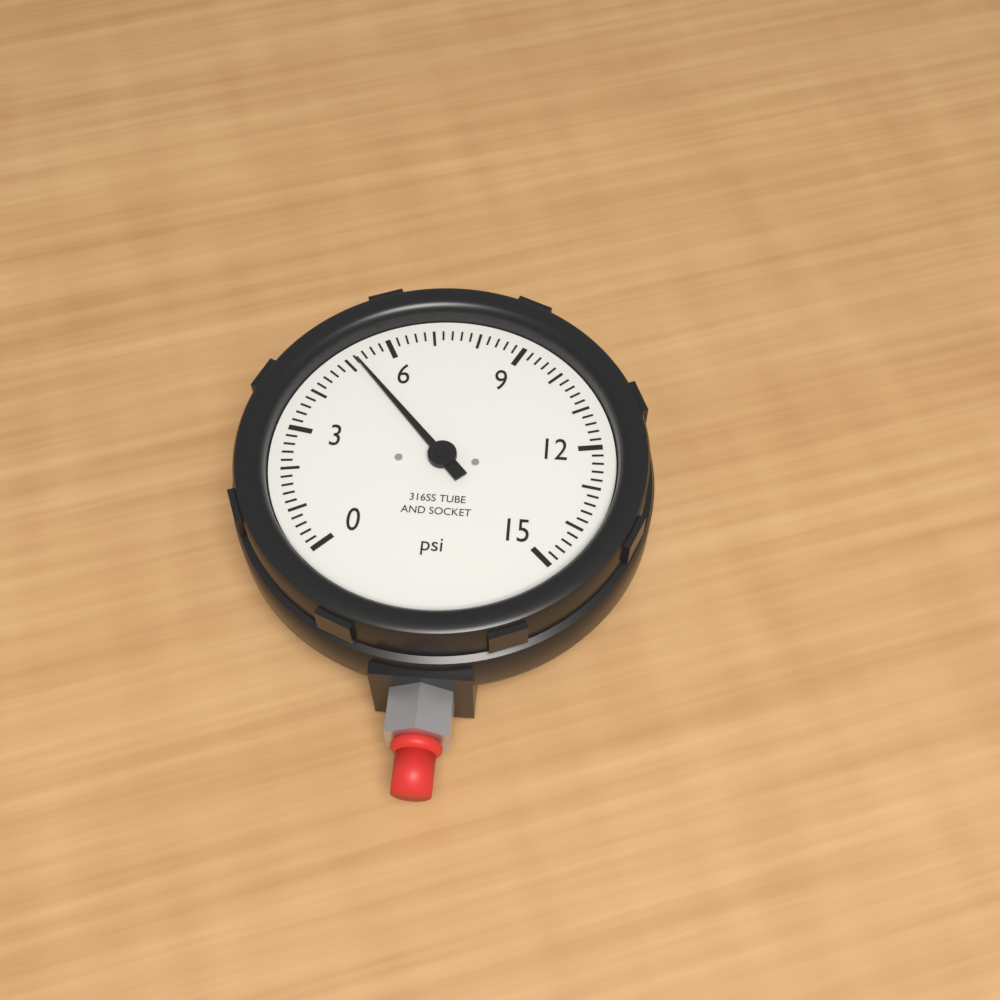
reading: 5.2 psi
